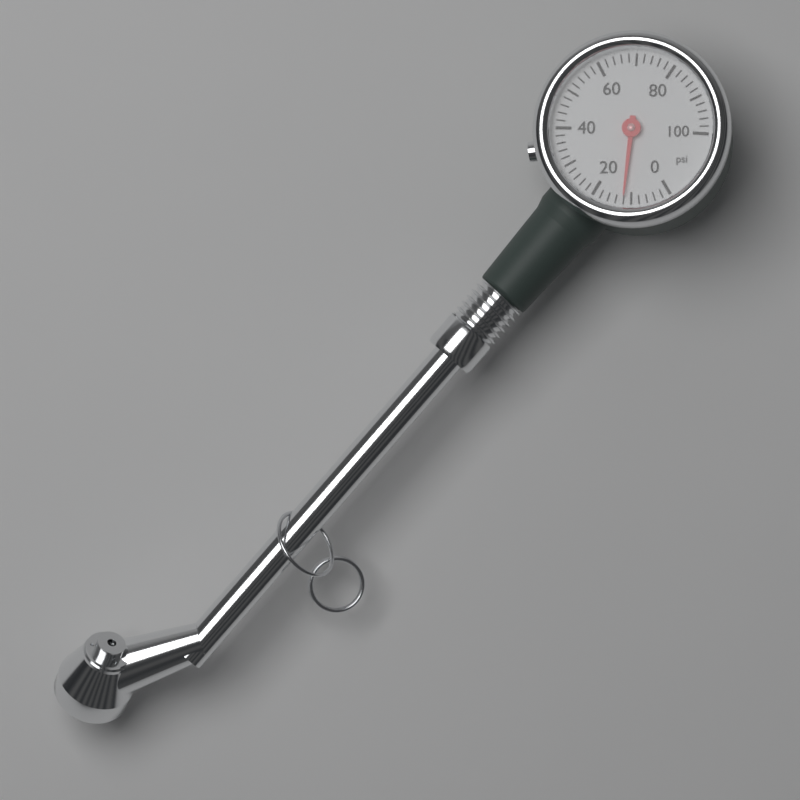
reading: 12 psi
